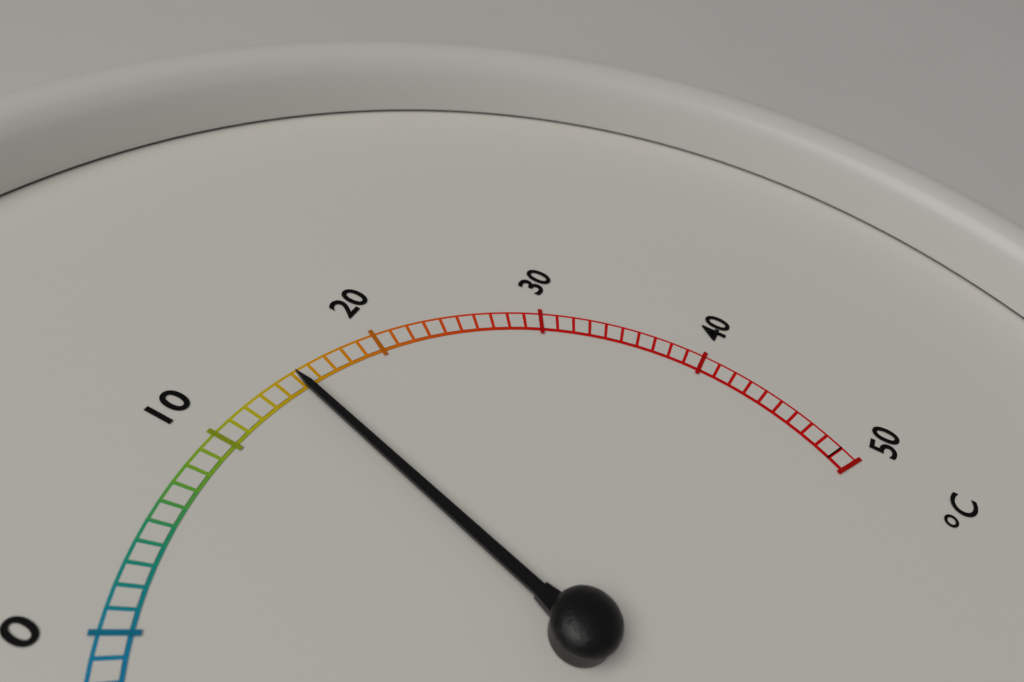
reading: 15 °C
